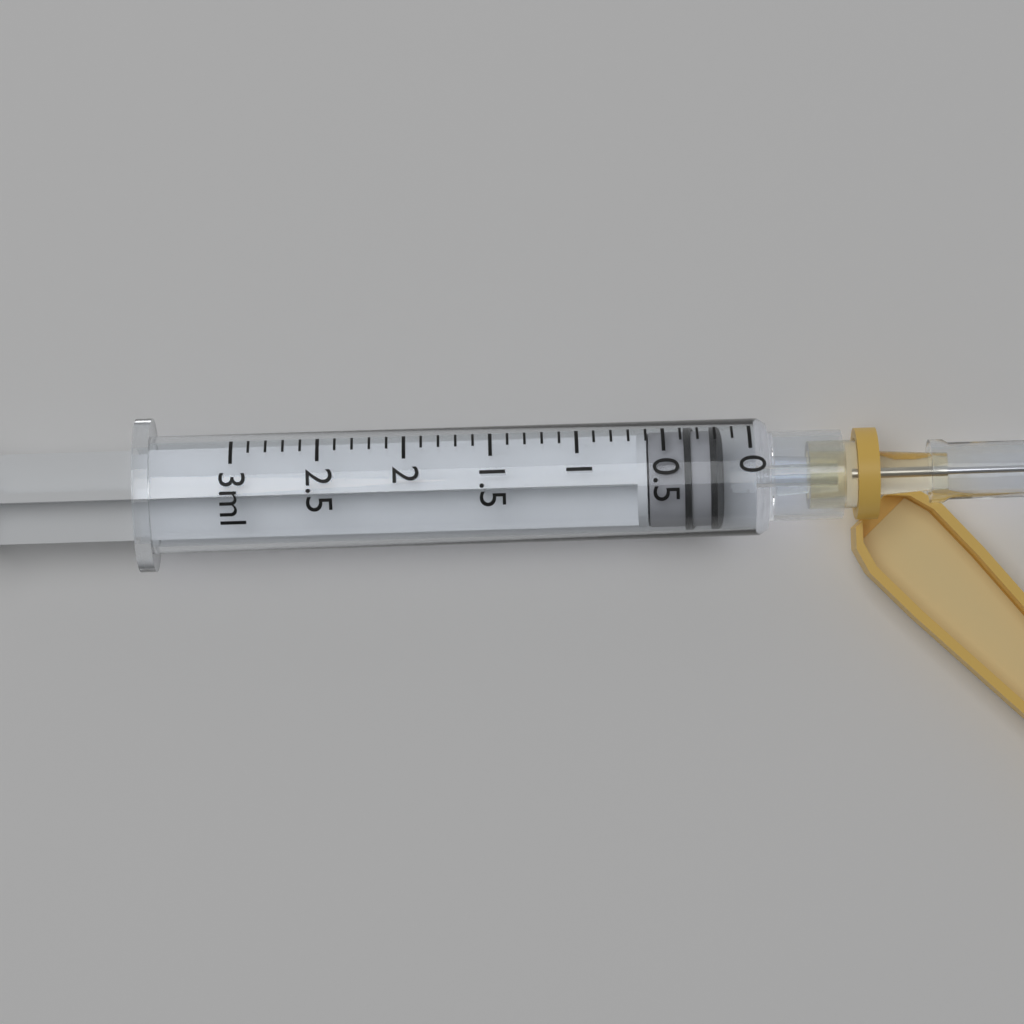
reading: 0.2 ml
